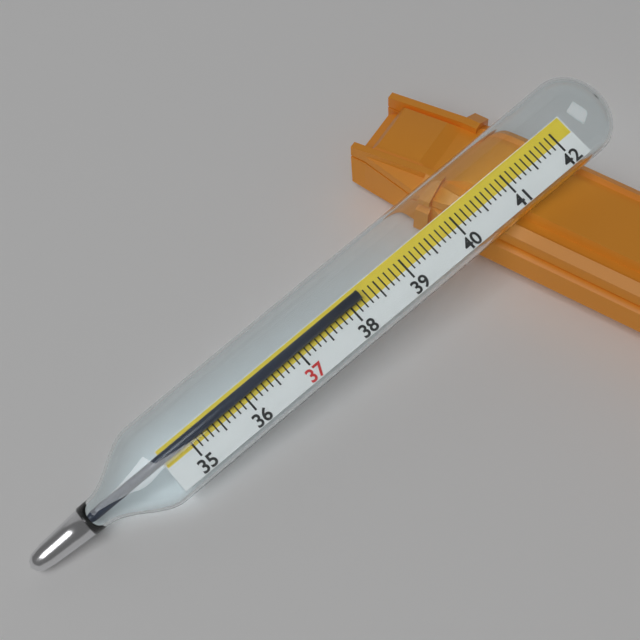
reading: 38.2 (no unit)
